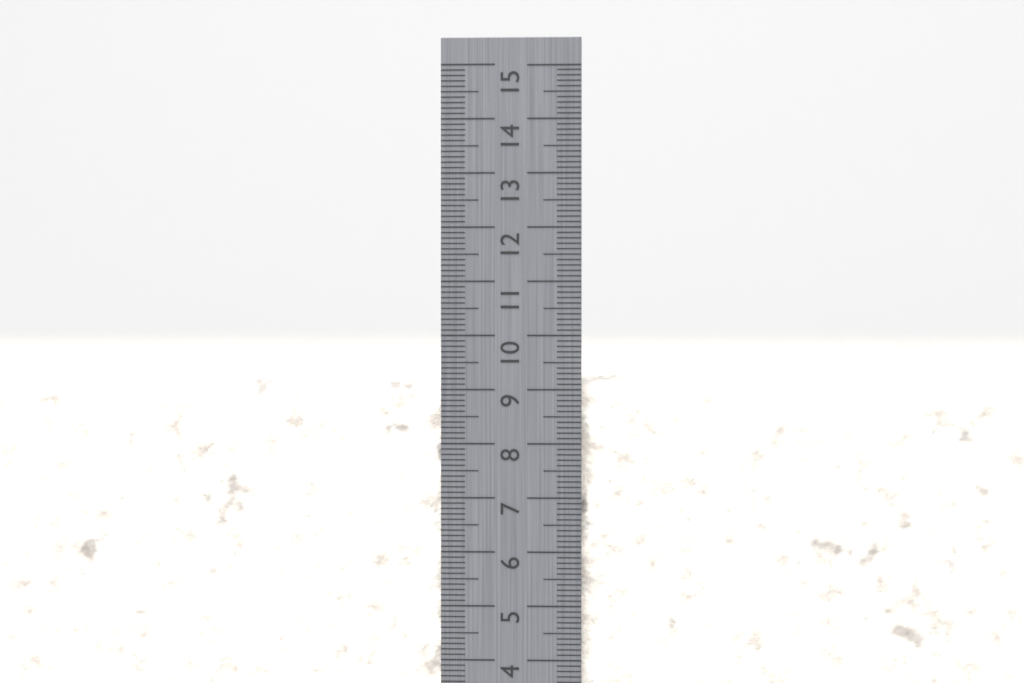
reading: 9.2 cm
